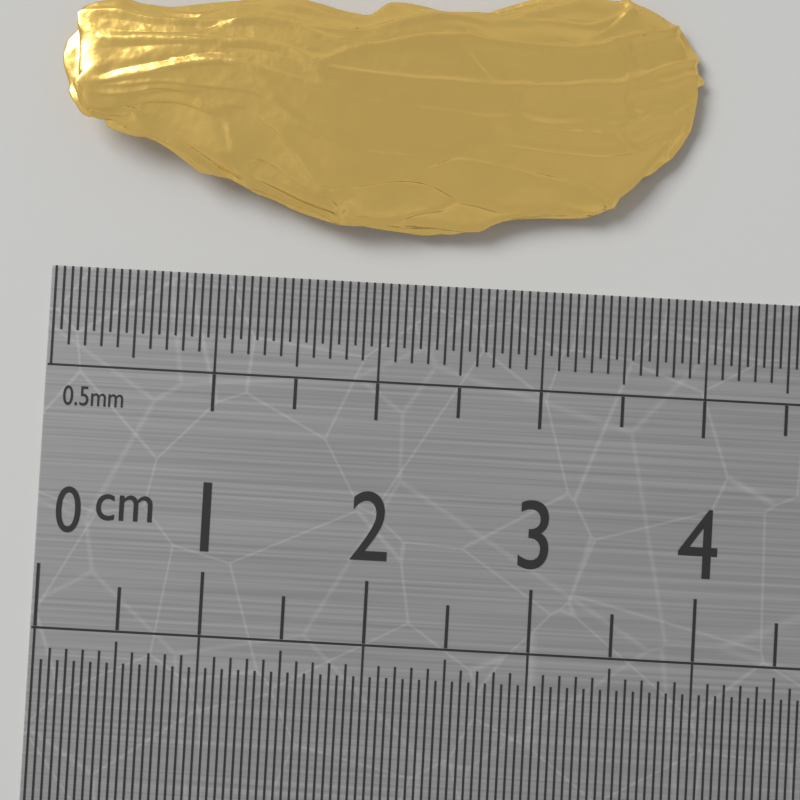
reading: 3.90 cm
